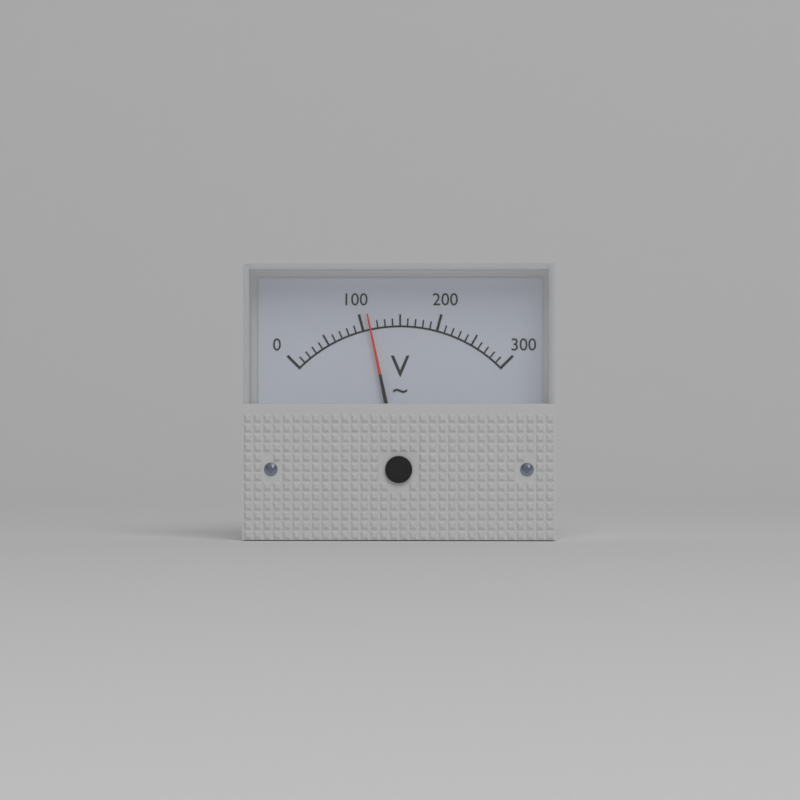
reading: 110 V
